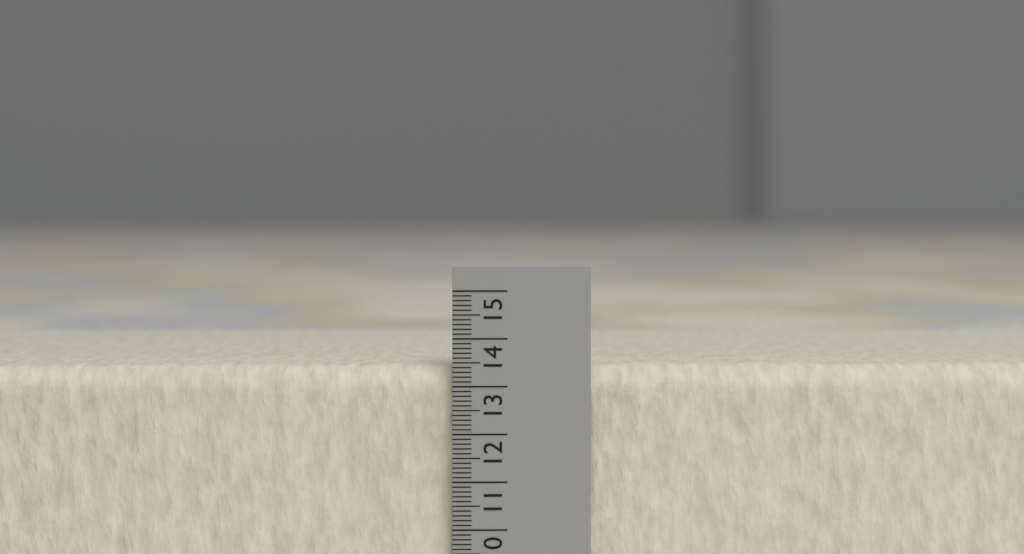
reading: 13.4 (no unit)
